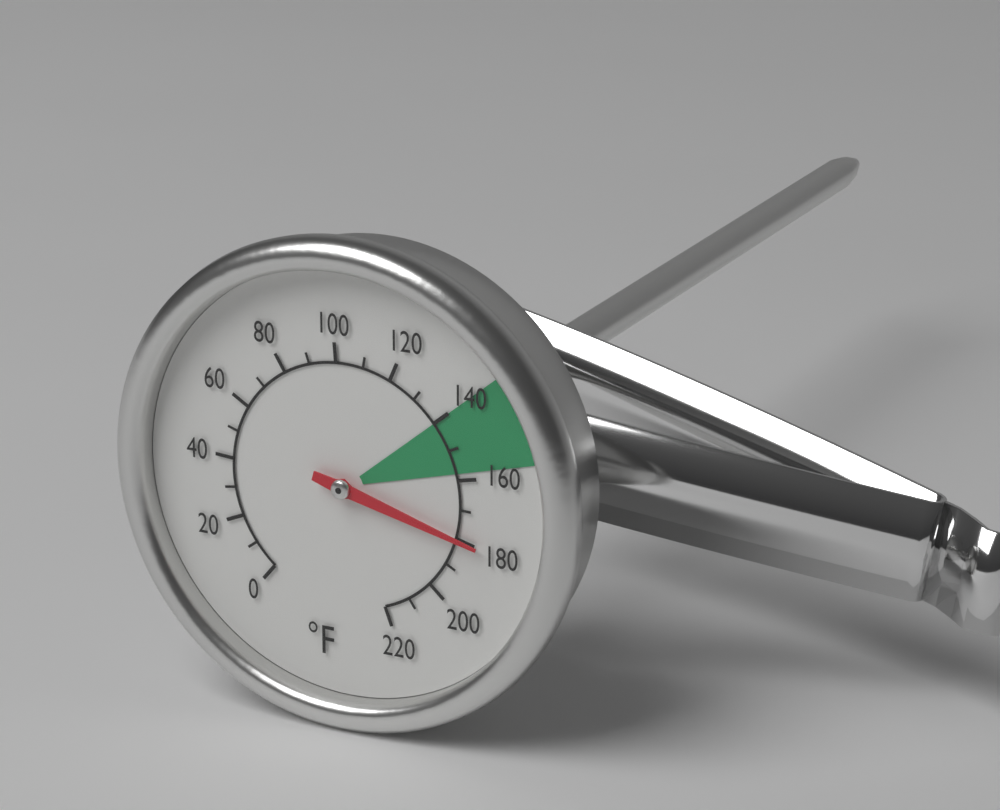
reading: 180 °F
